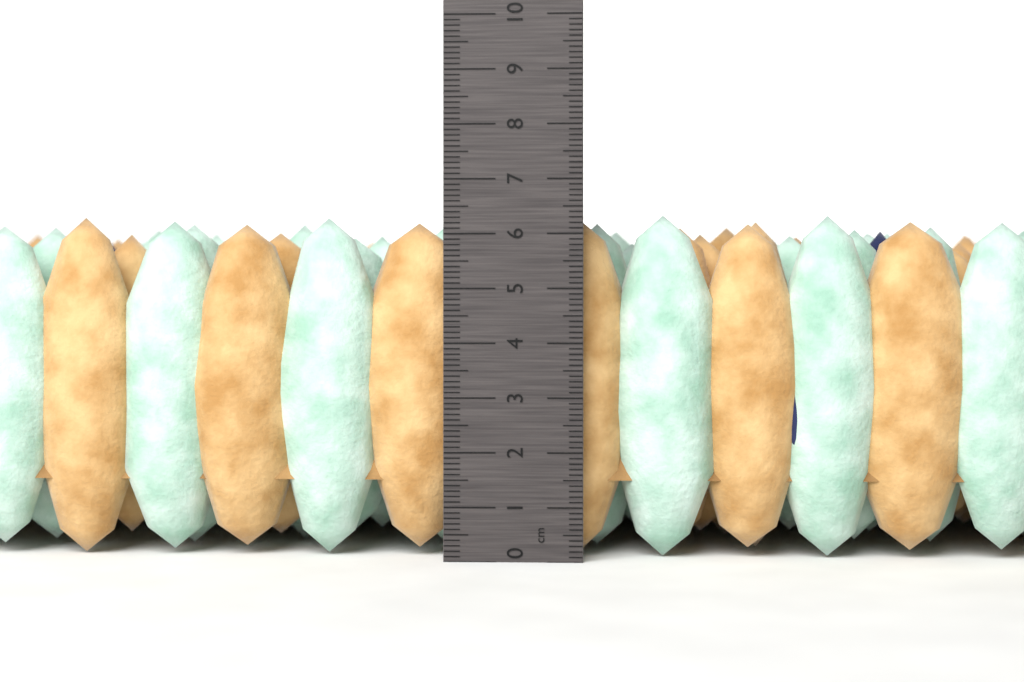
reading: 6.4 cm
